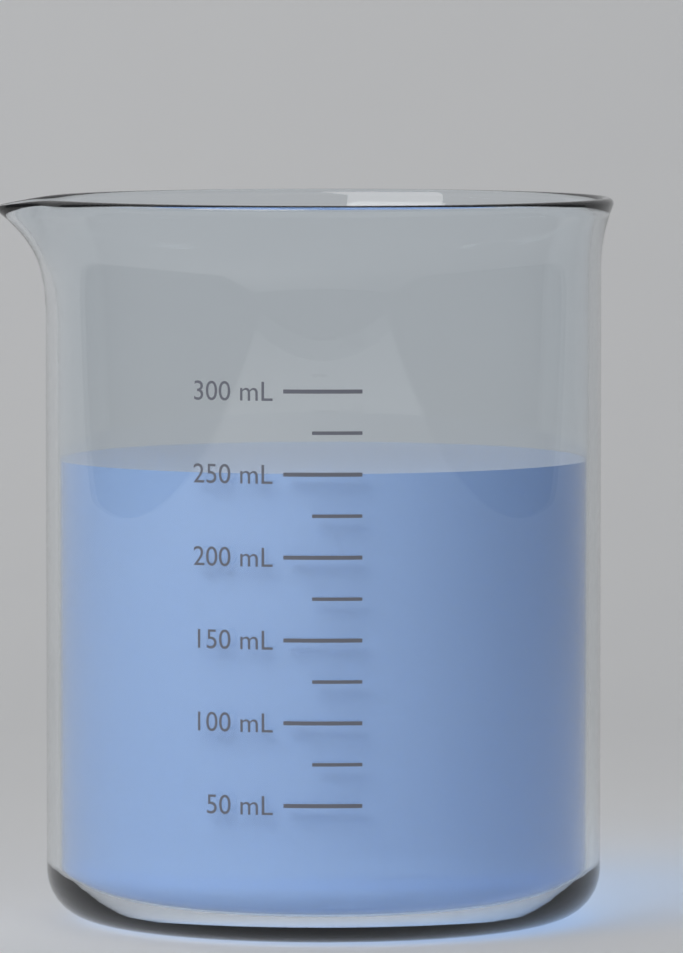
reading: 250 mL
